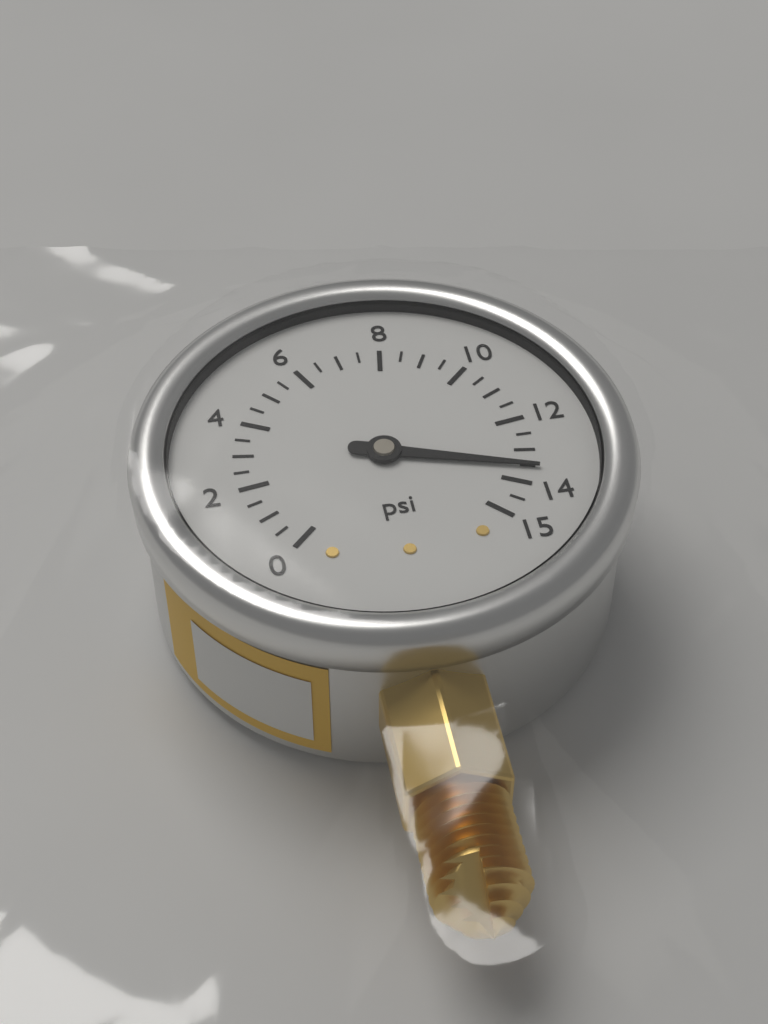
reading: 13.5 psi
